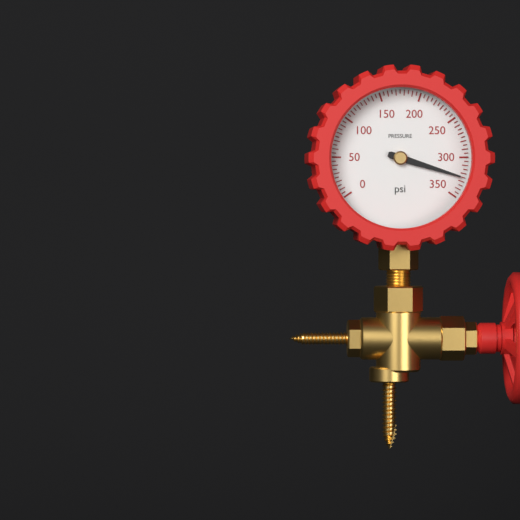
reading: 325 psi
